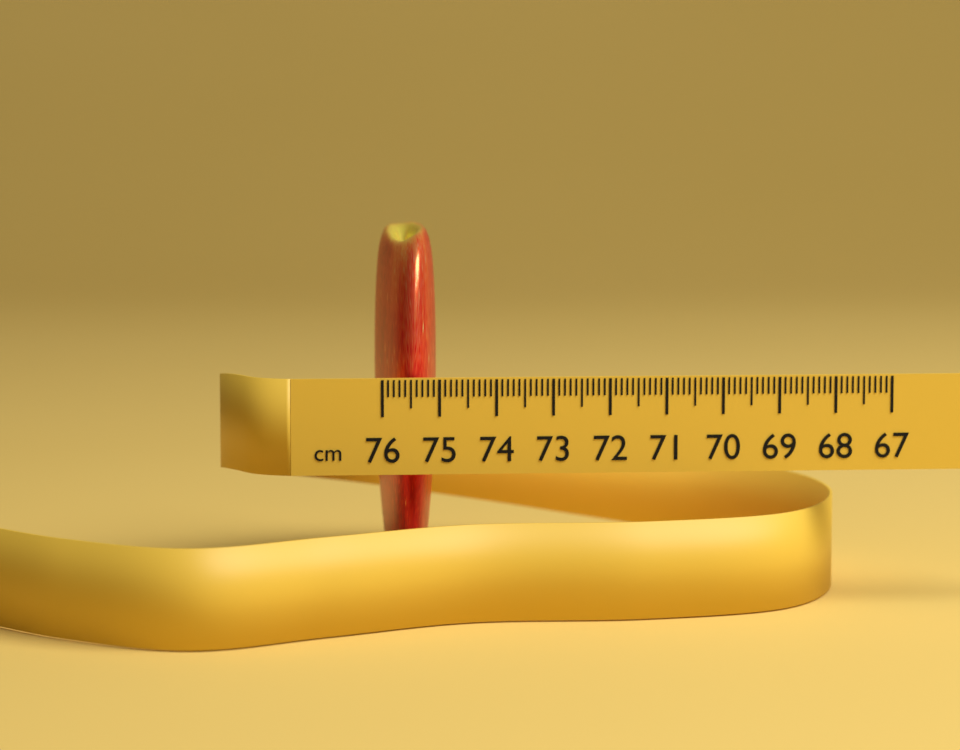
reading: 74.9 cm
